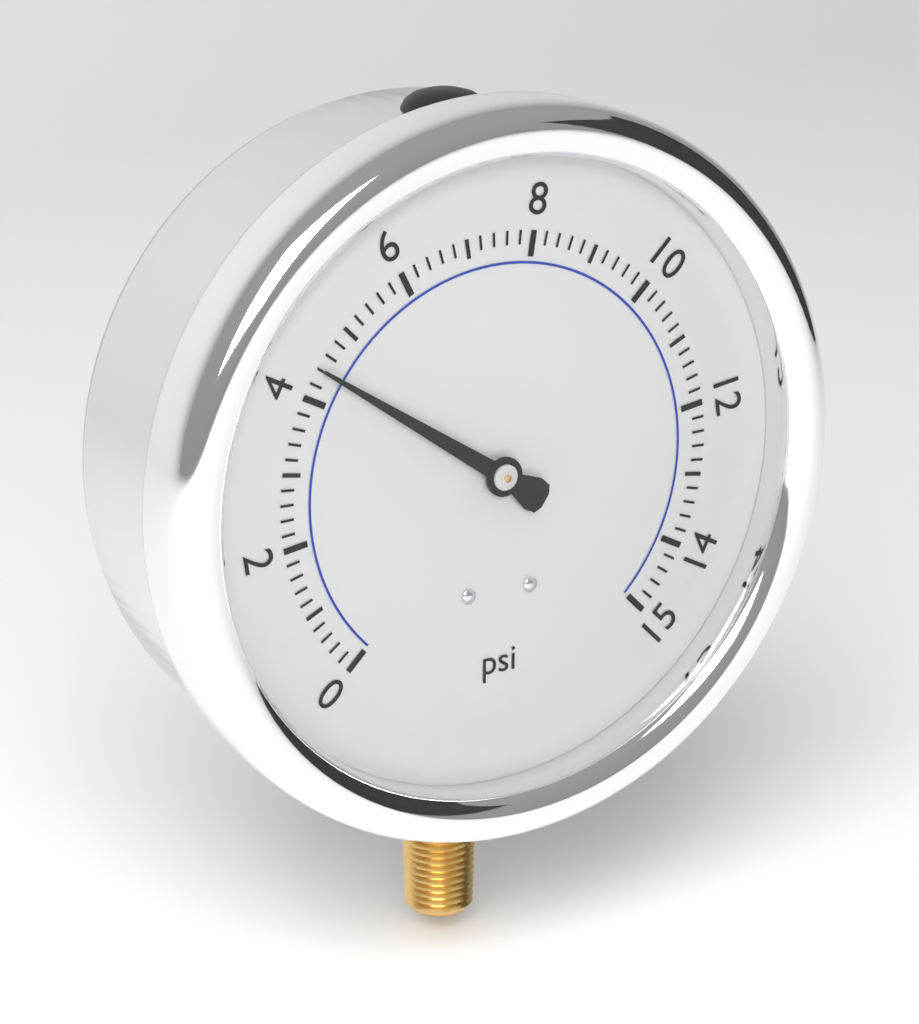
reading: 4.4 psi
